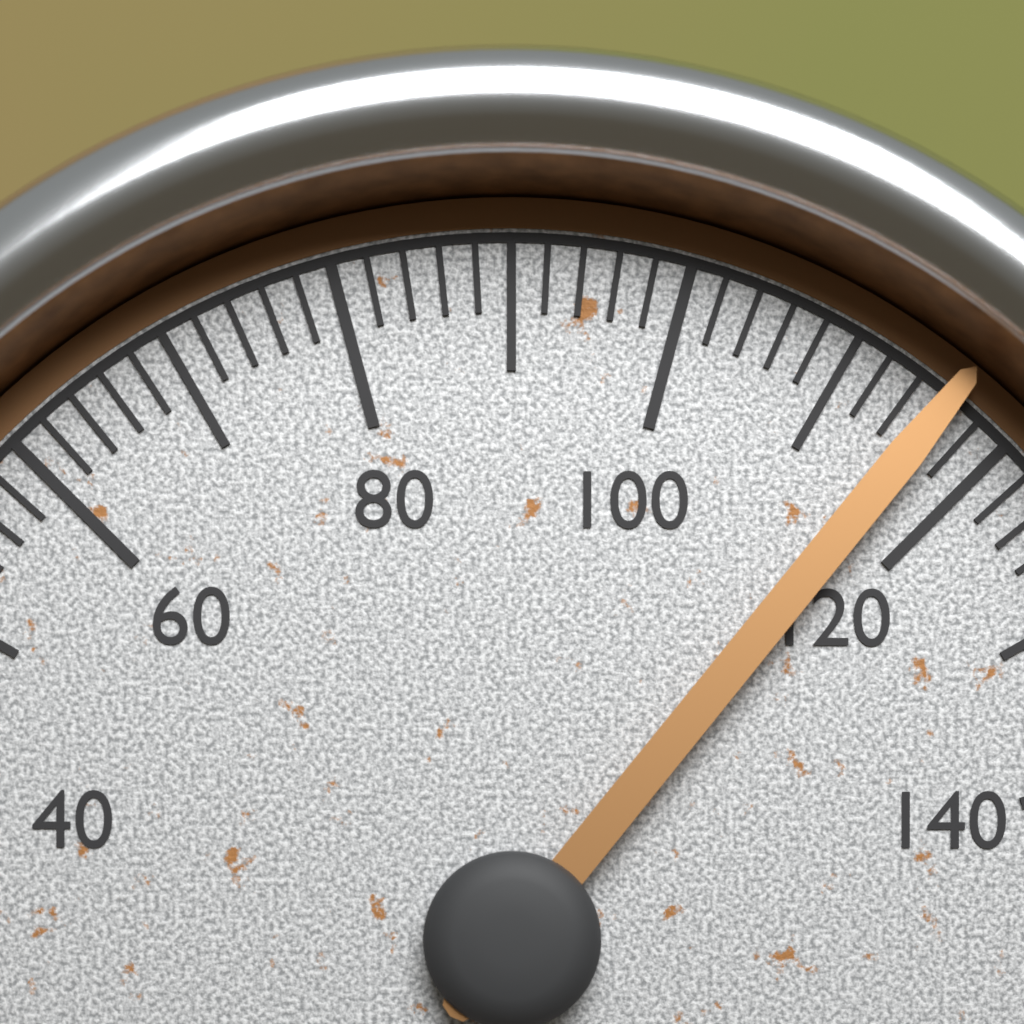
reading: 116 (no unit)
